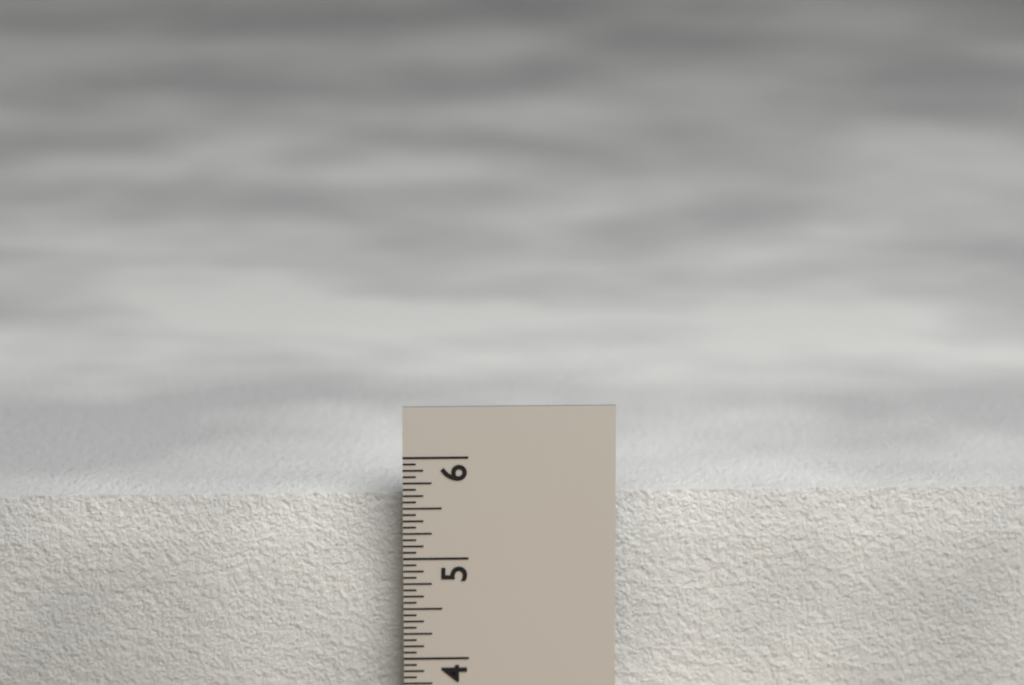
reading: 5.5625 in
